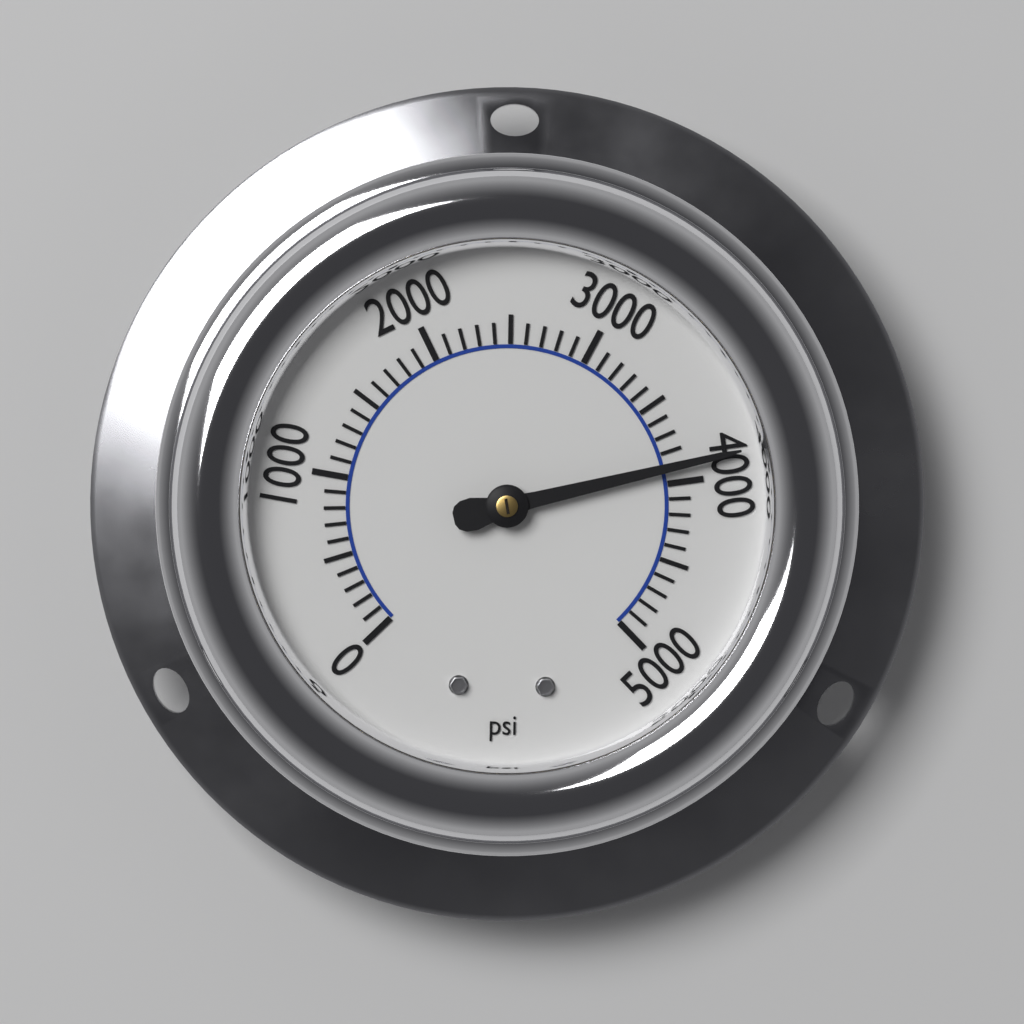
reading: 3900 psi
